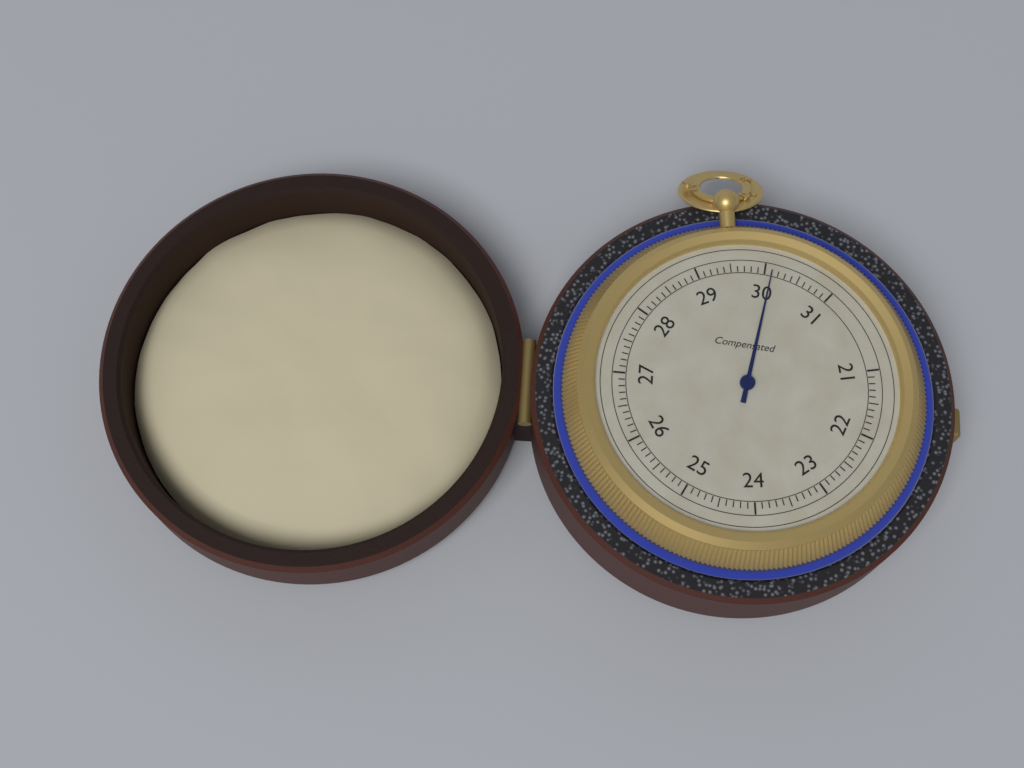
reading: 30.1 (no unit)
